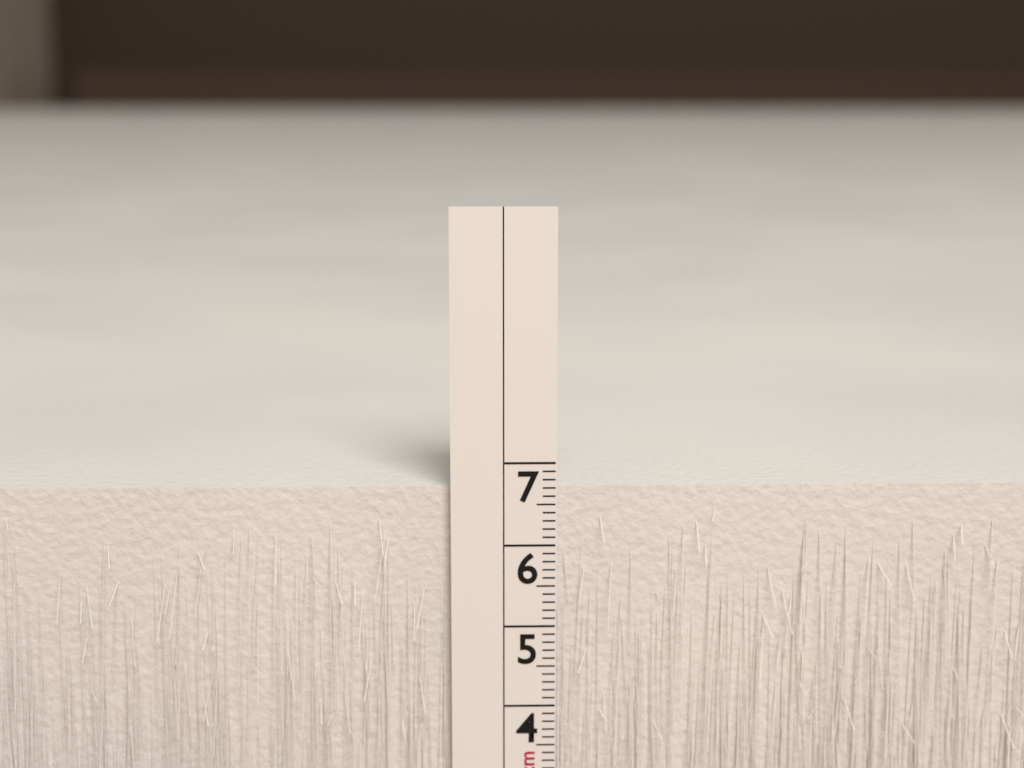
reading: 6.7 cm
